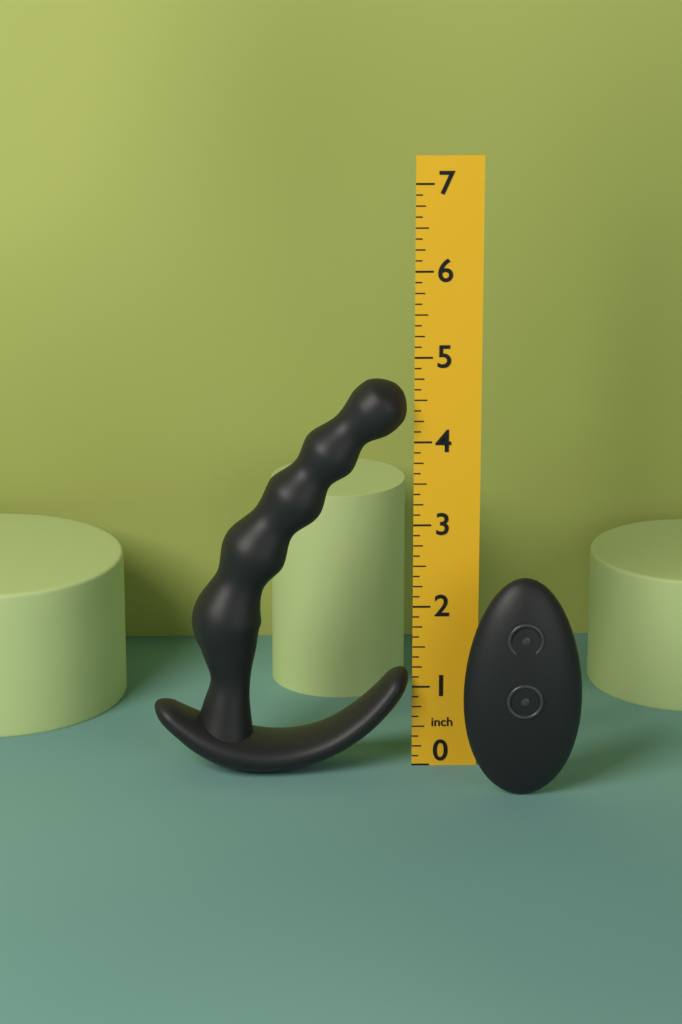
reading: 4.750 in
